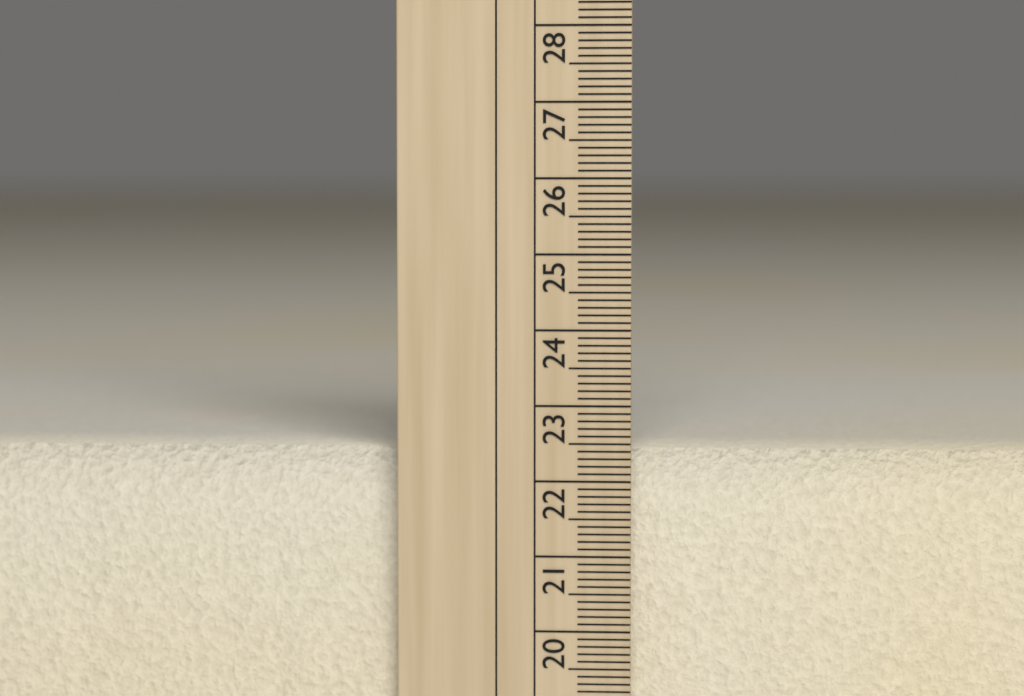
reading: 22.4 cm
